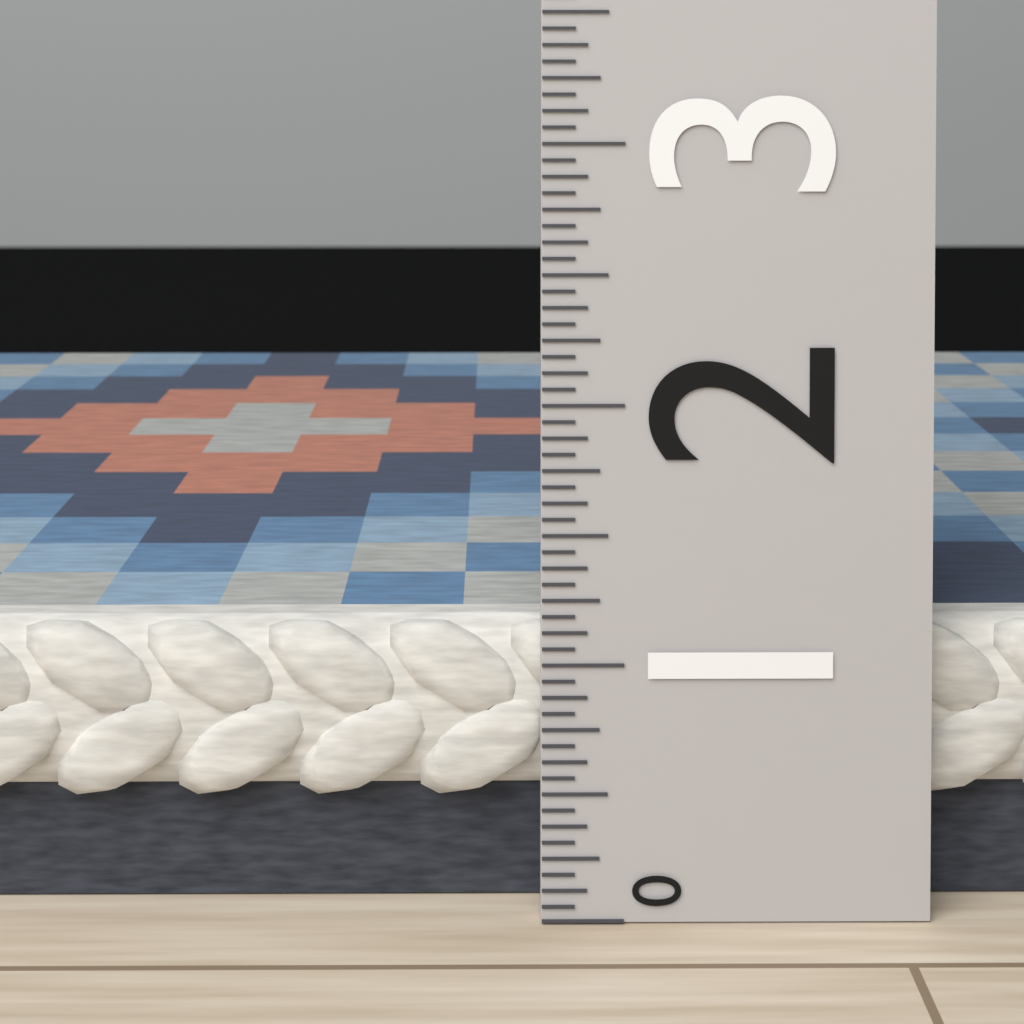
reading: 1.1250 (no unit)
